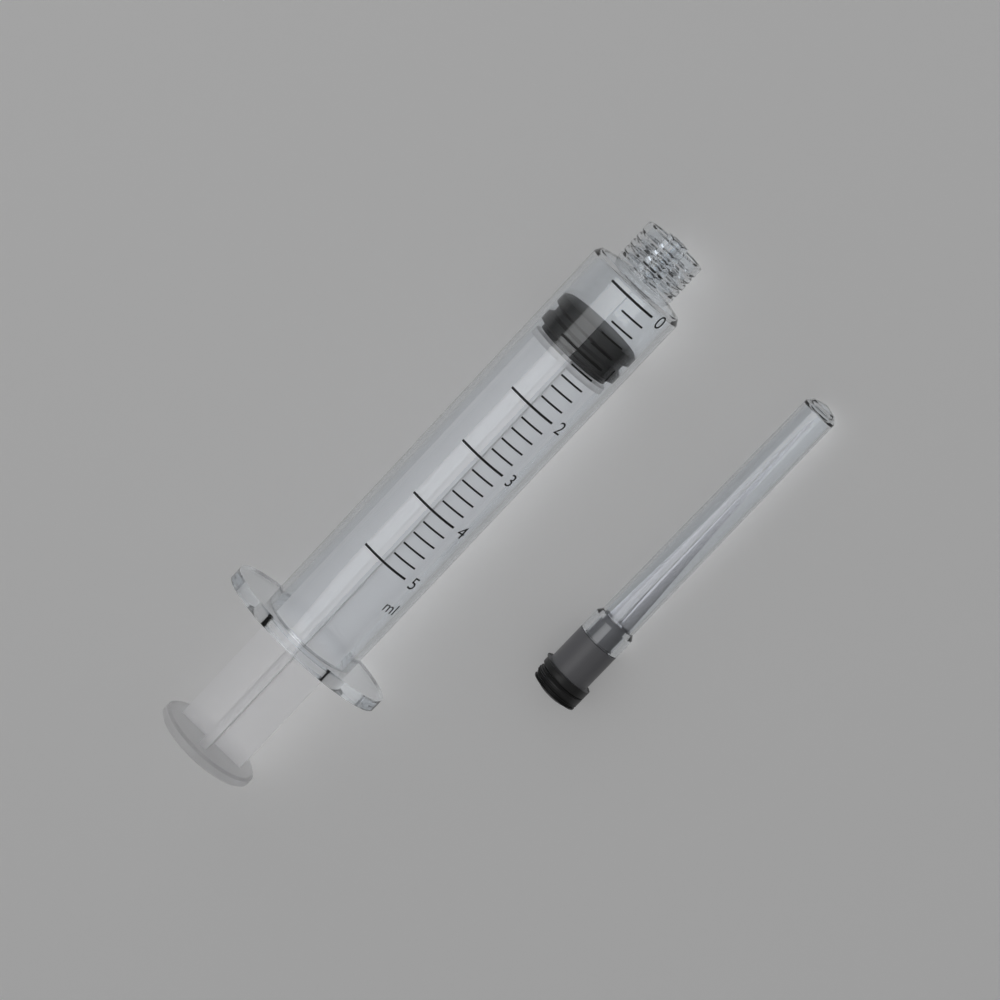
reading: 0.6 ml
